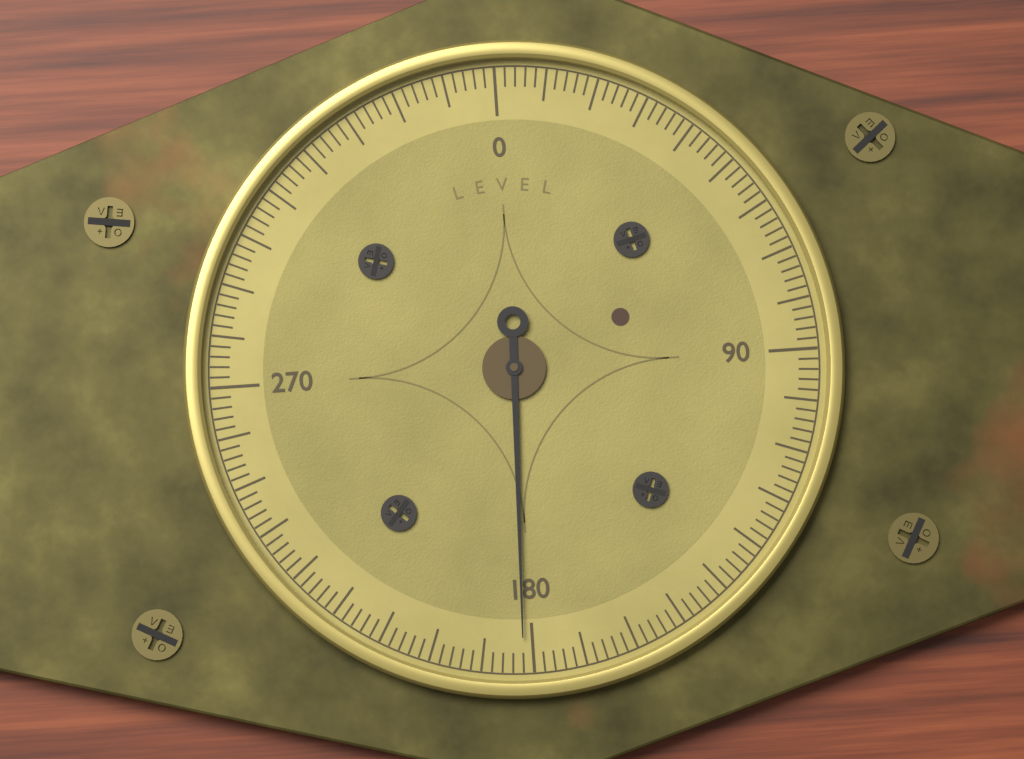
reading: 182 (no unit)
